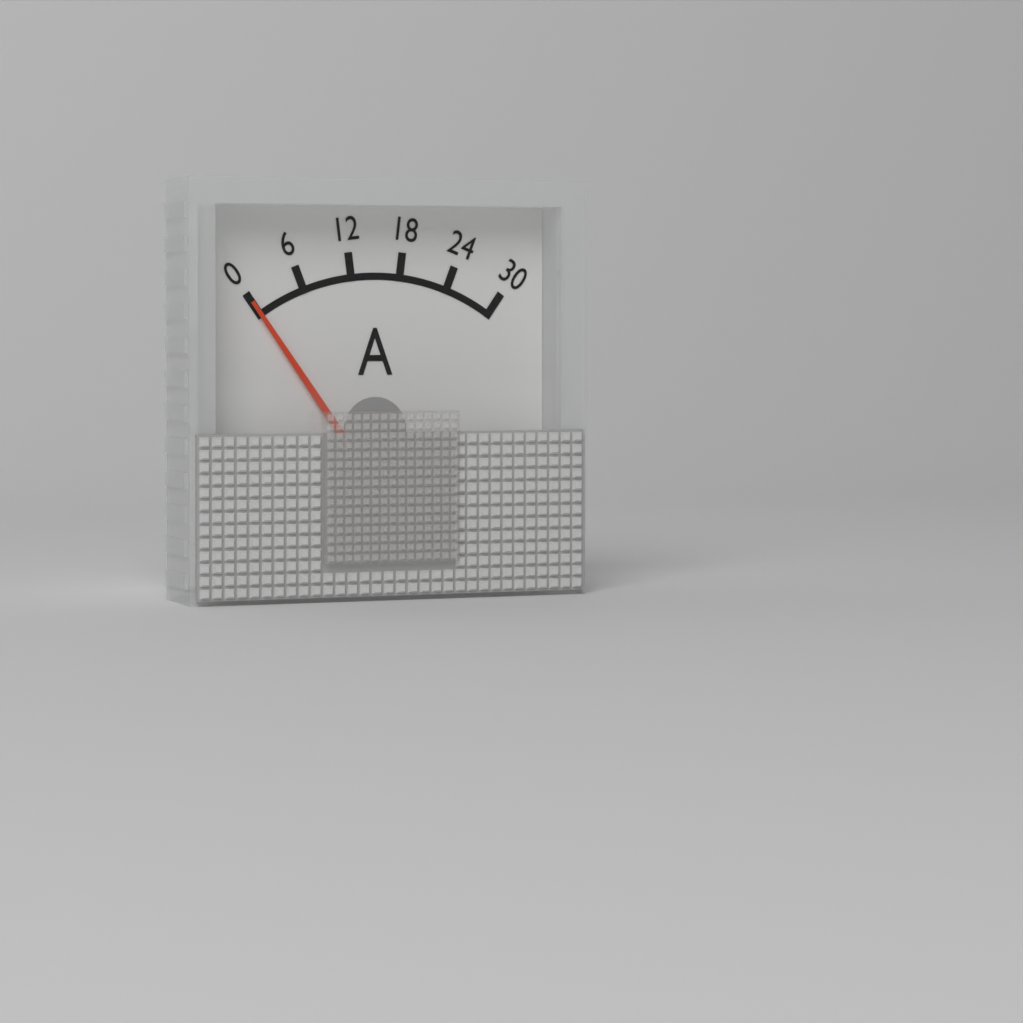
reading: 0 A
